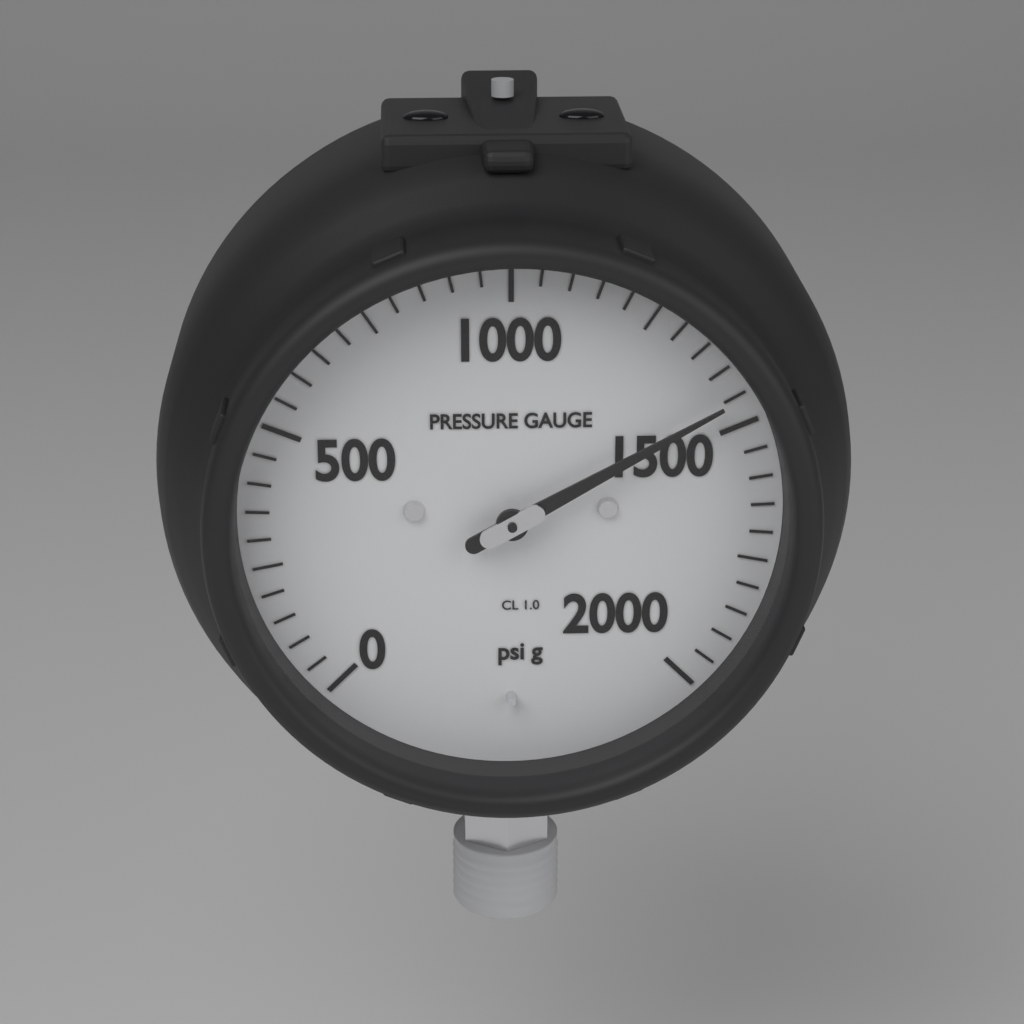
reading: 1450 psi
